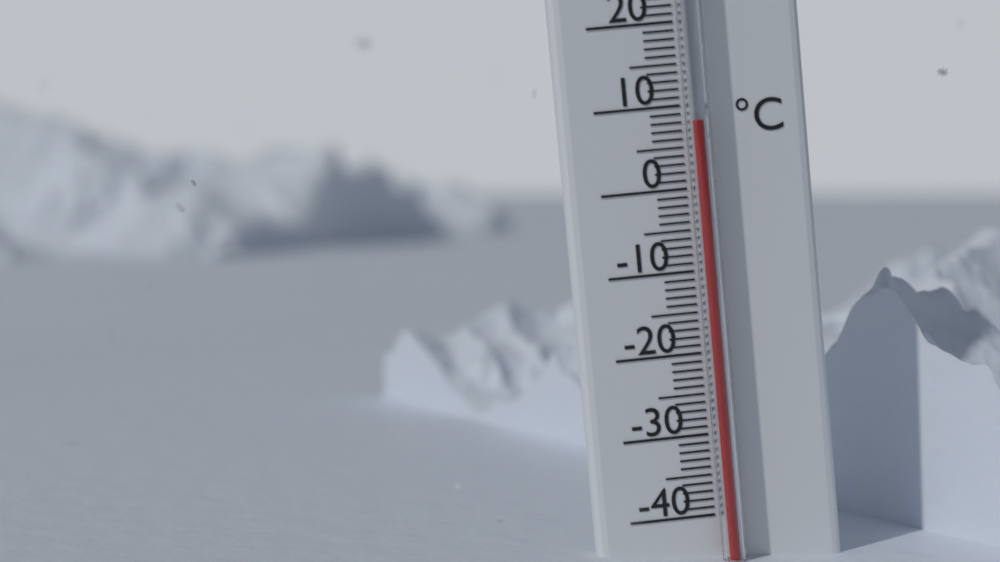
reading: 8 °C
